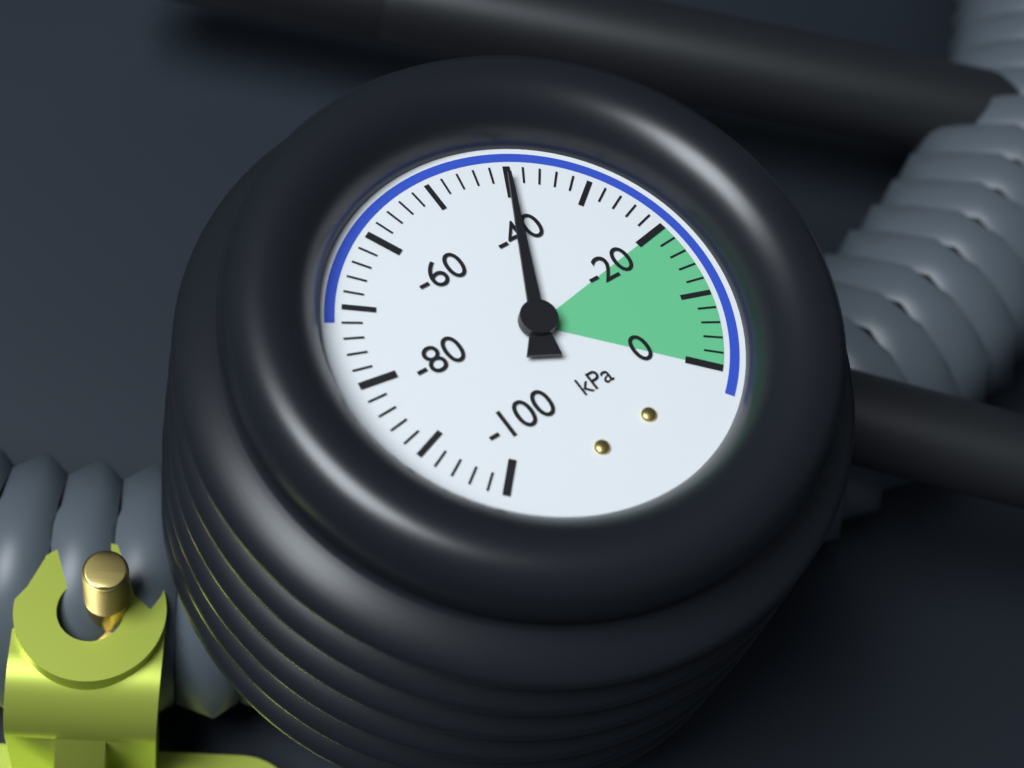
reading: -40 kPa
